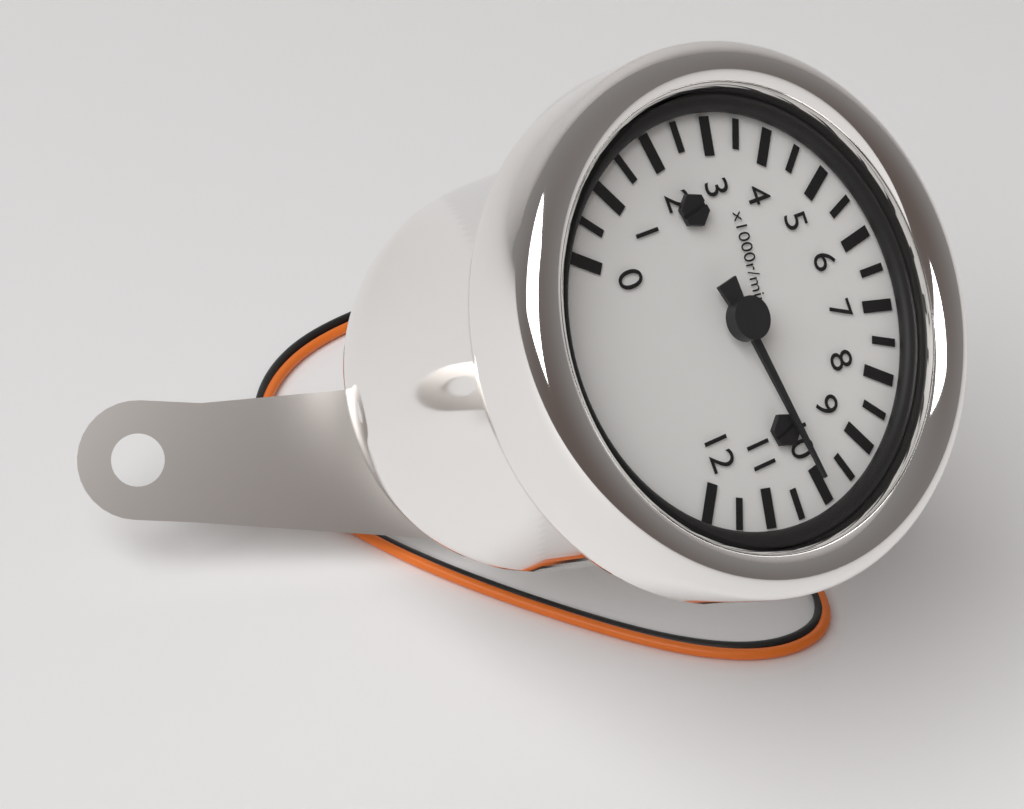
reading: 10000 r/min
